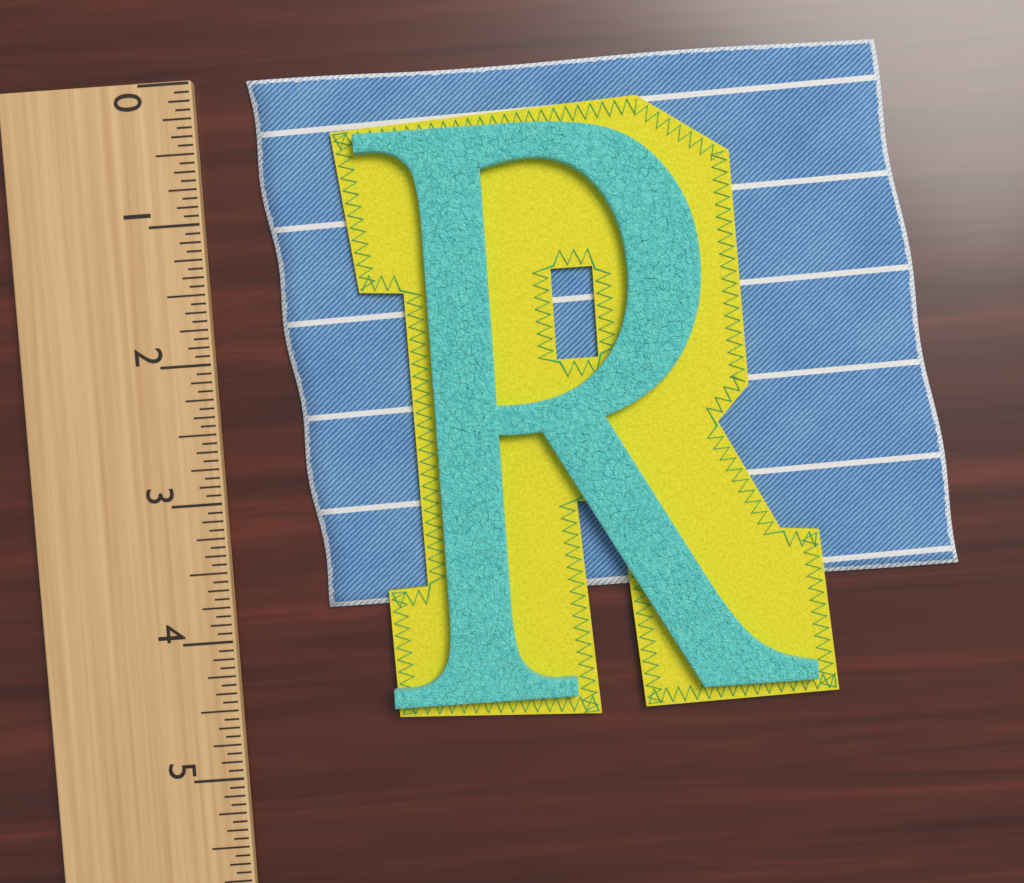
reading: 3.8125 (no unit)
